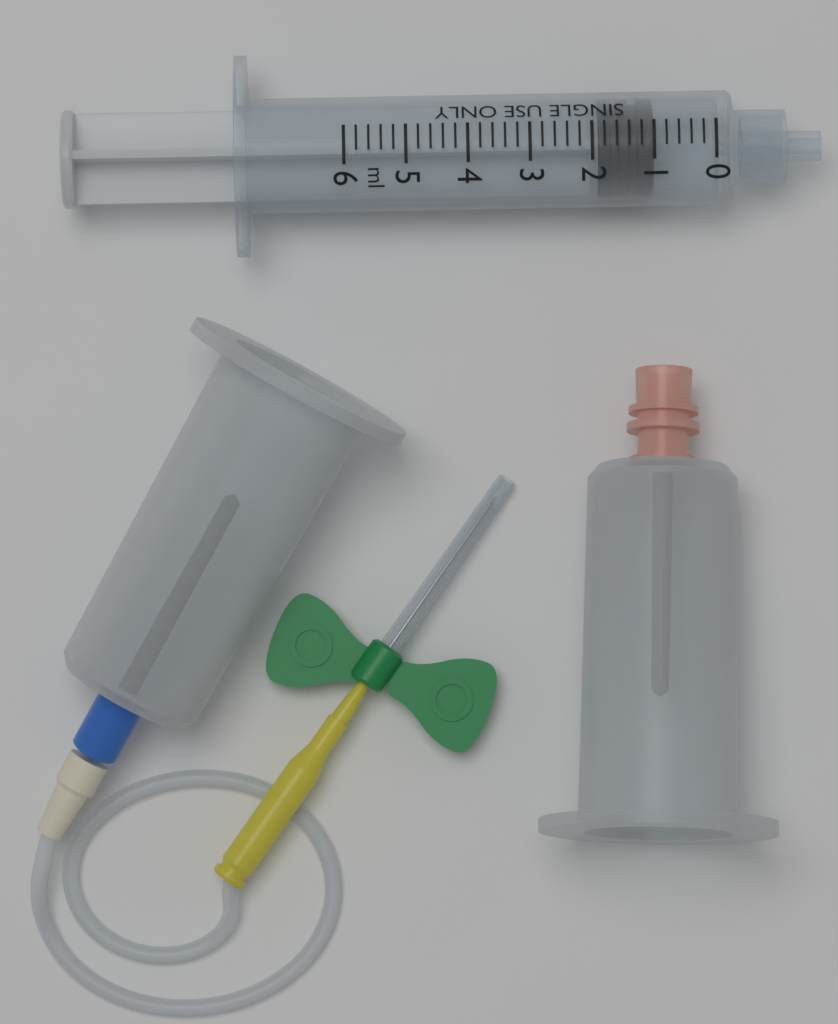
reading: 1.0 ml
